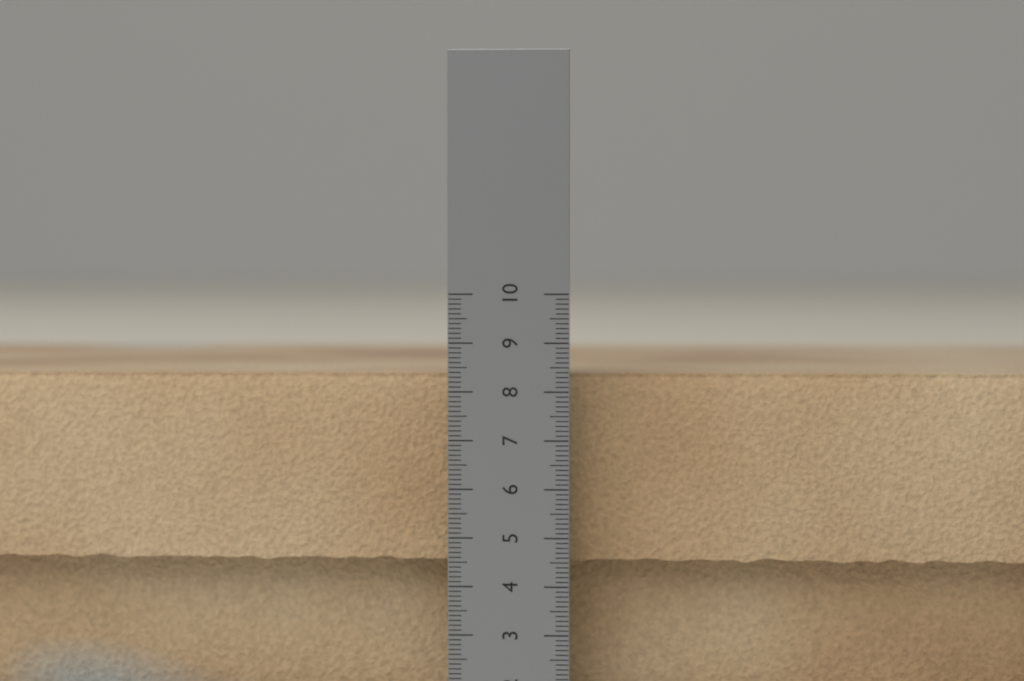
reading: 8.4 cm
